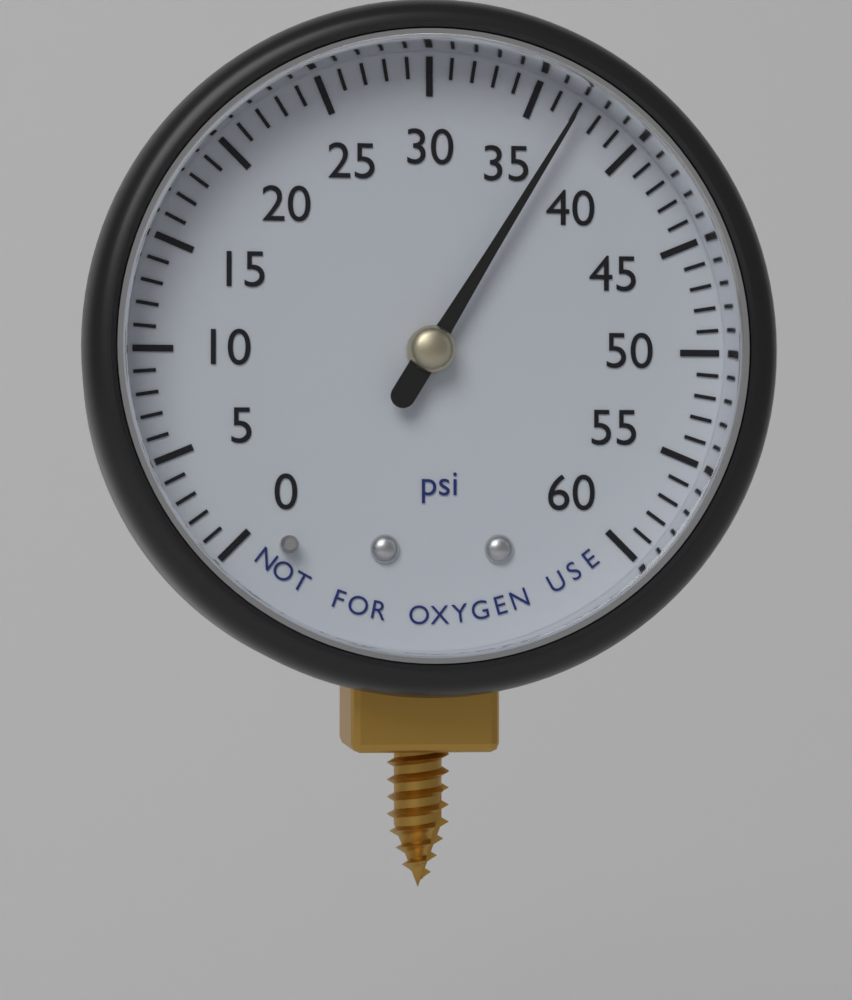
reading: 37 psi
